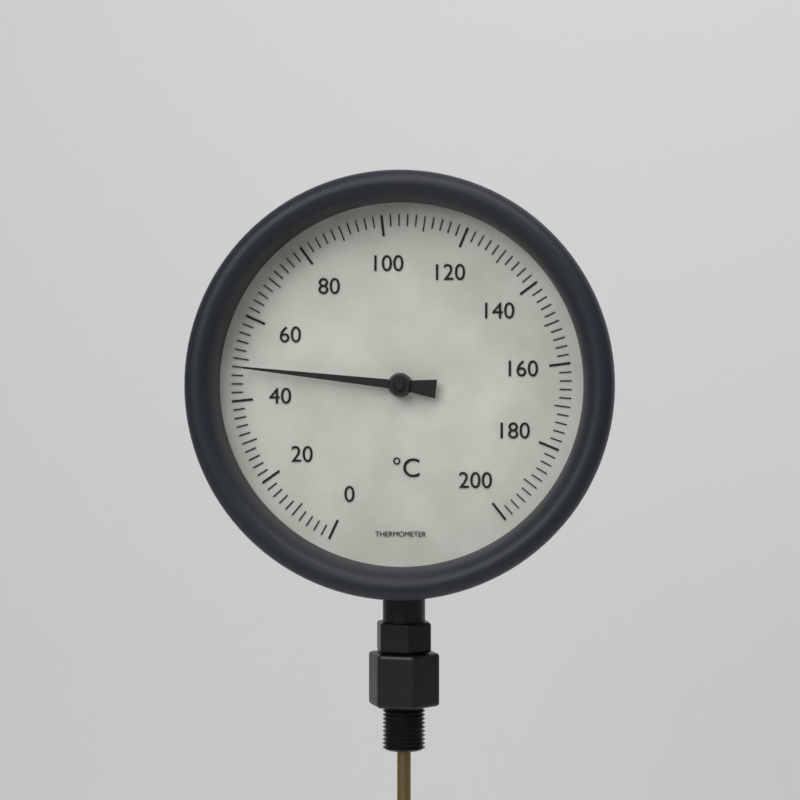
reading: 48 °C
